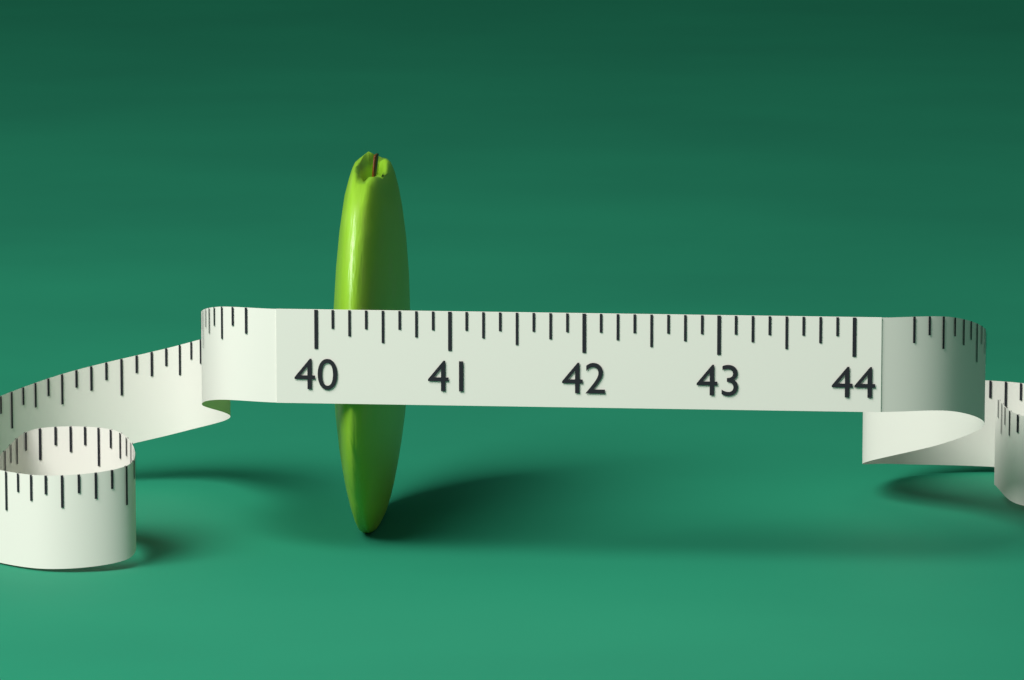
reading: 40.500 (no unit)
